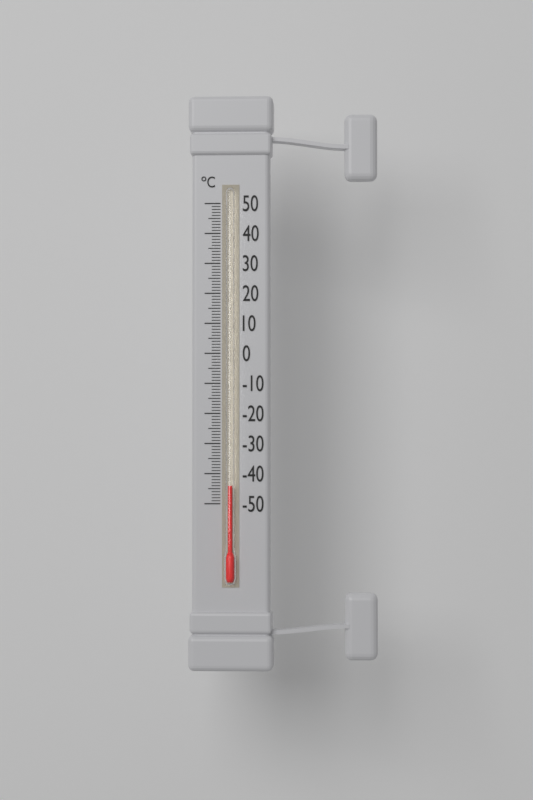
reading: -44 °C
